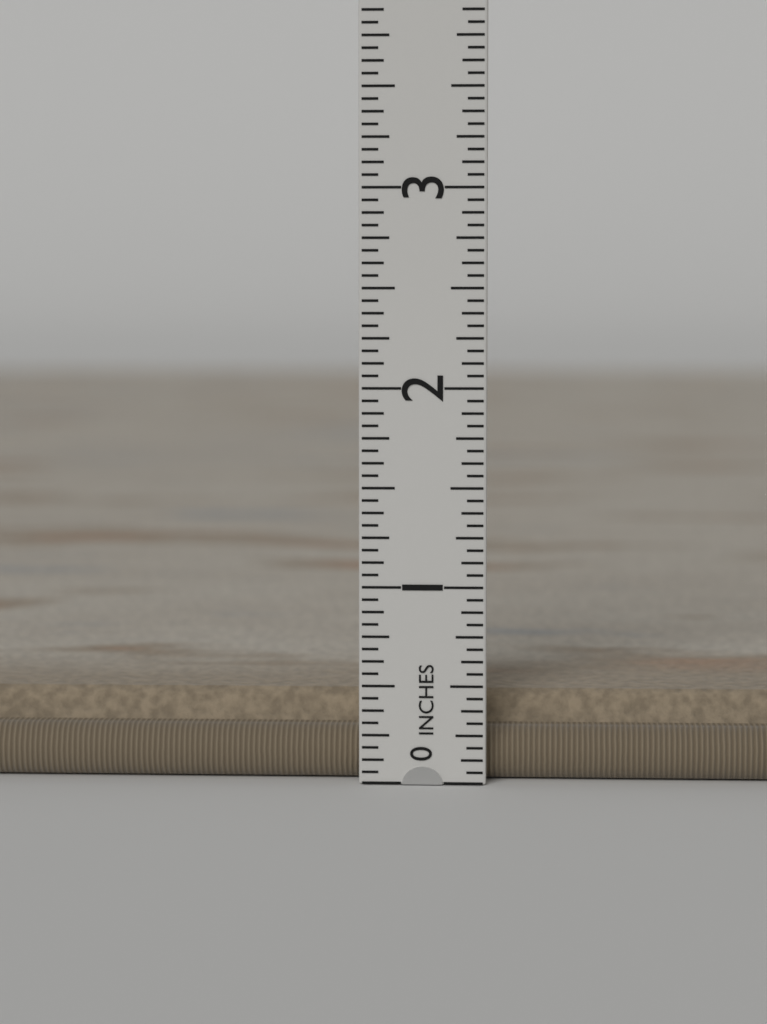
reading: 0.4375 in
